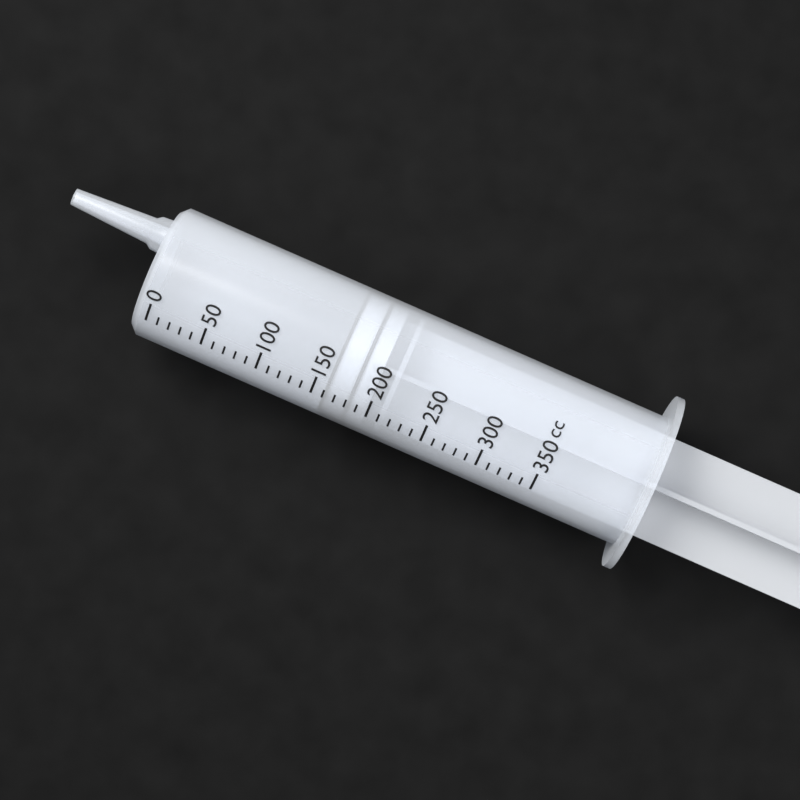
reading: 160 cc
